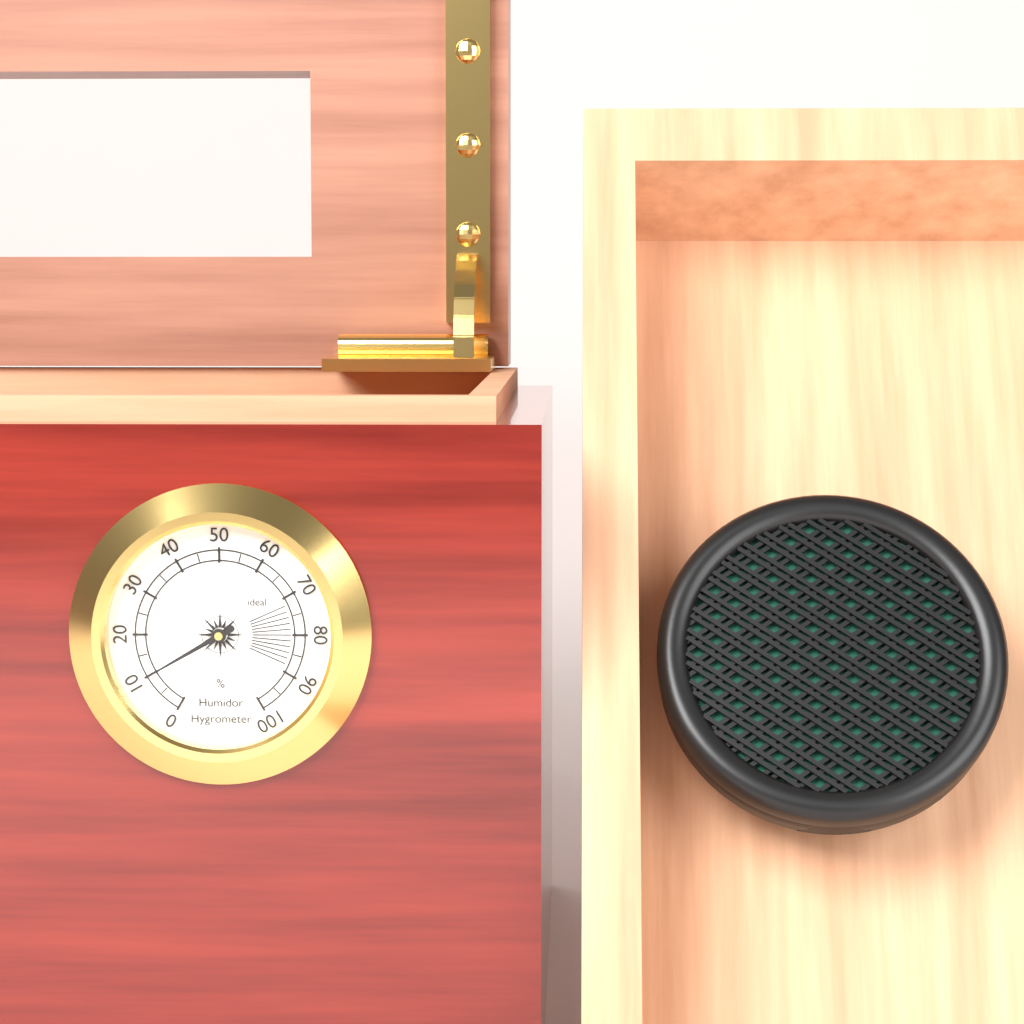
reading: 10 %
